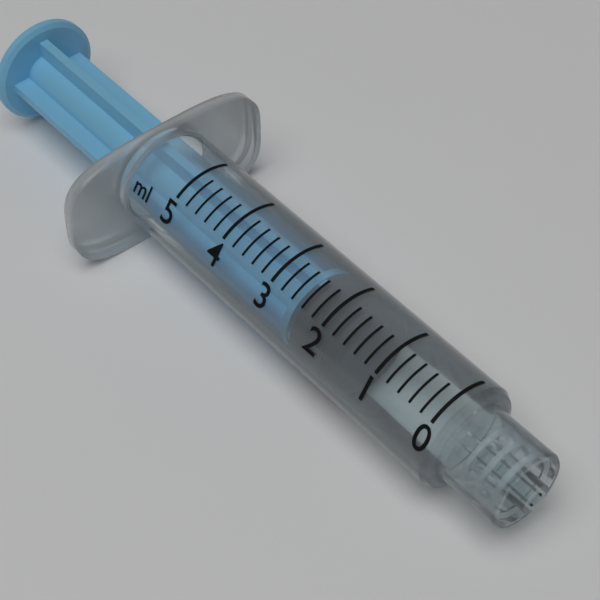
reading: 1.6 ml
